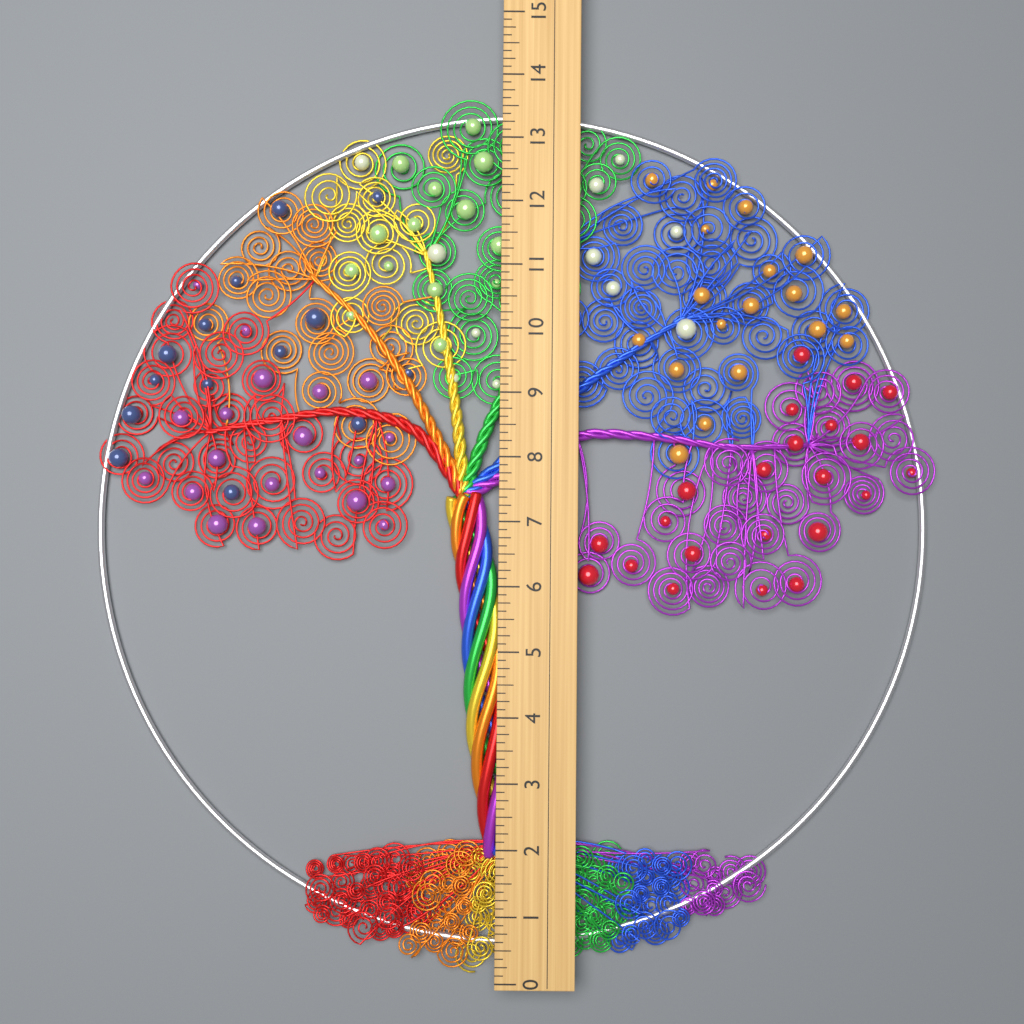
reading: 13.750 (no unit)
